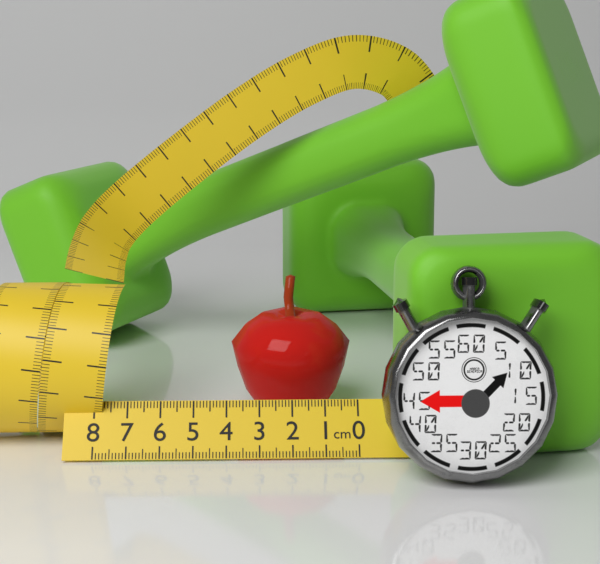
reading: 3.9 cm
